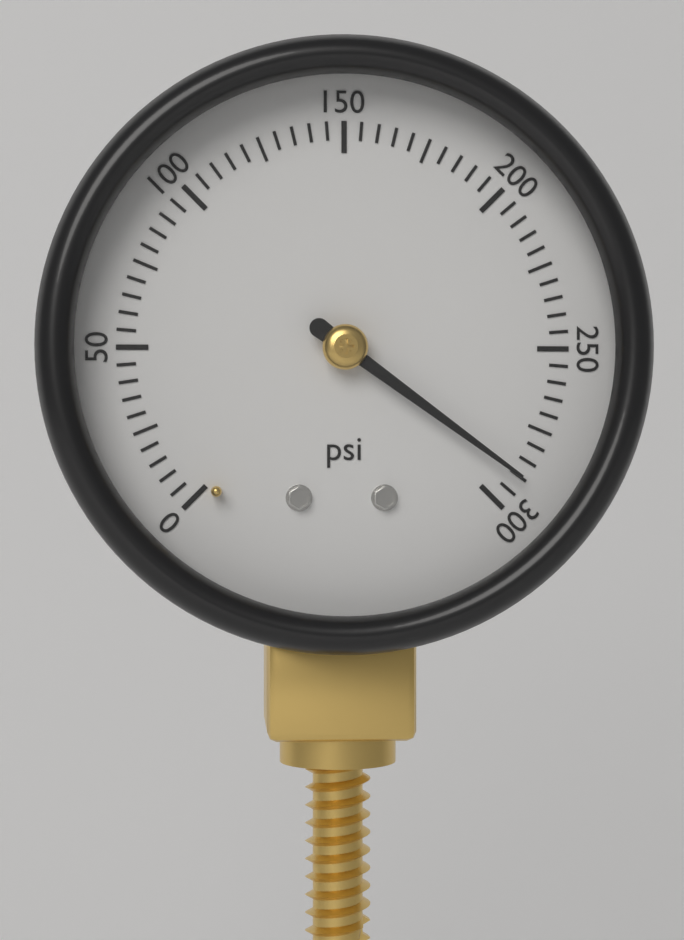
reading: 290 psi
